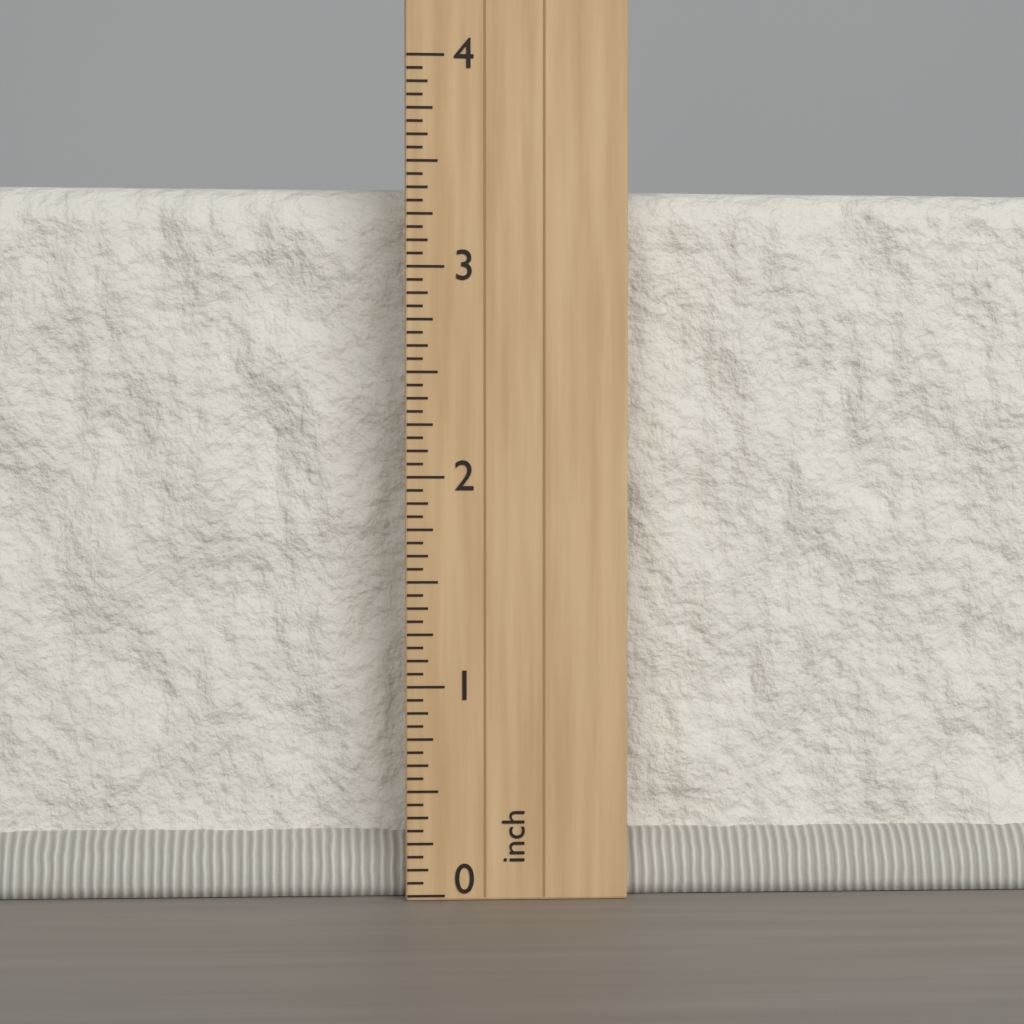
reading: 3.4375 inch
